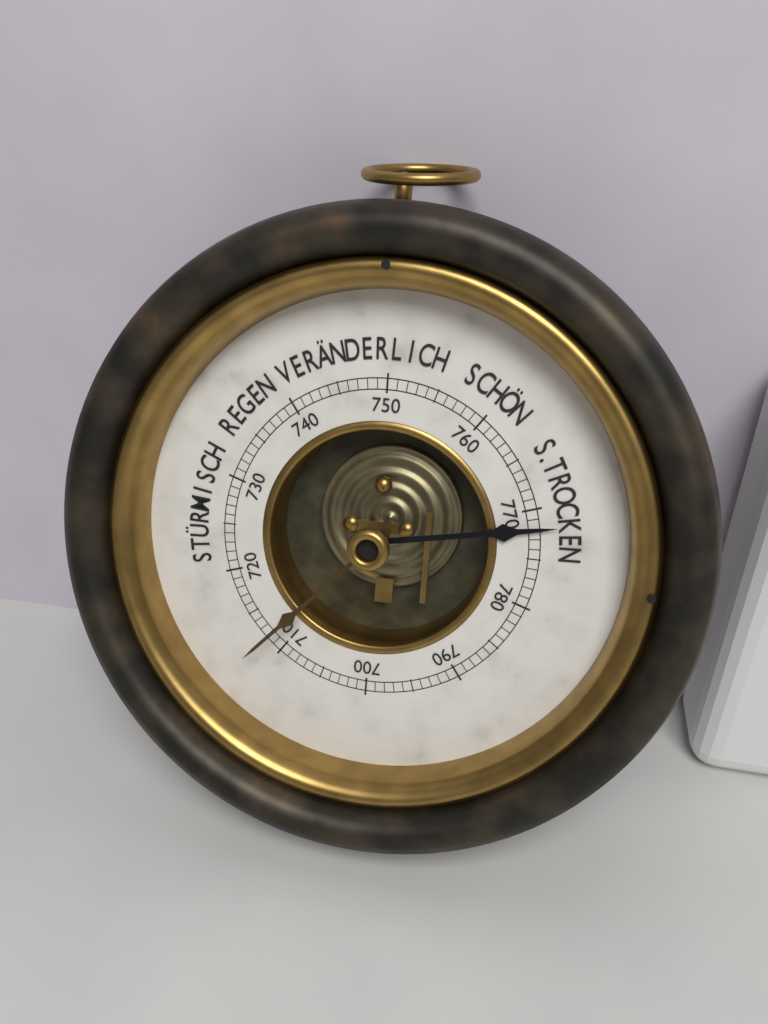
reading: 772 mmHg
